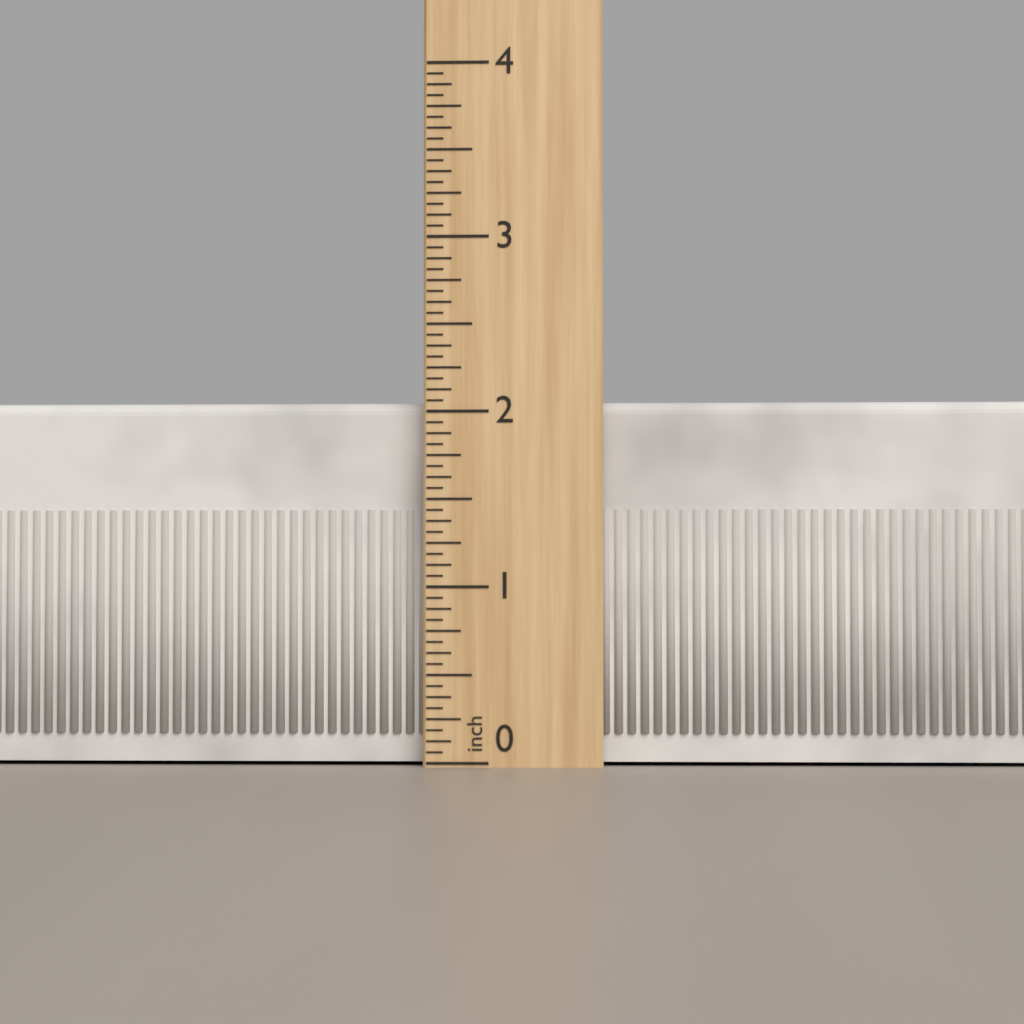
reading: 2.0625 inch
